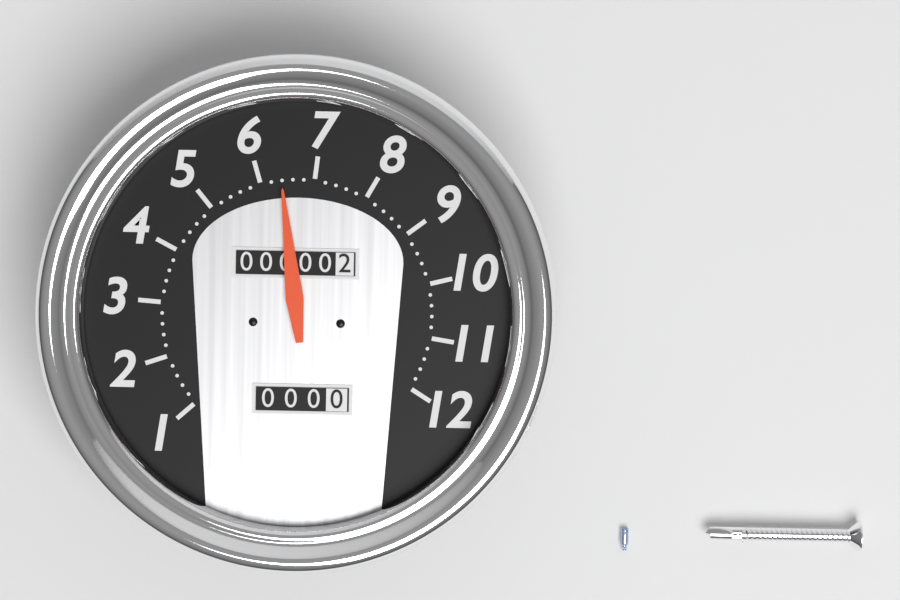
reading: 6.4 (no unit)
